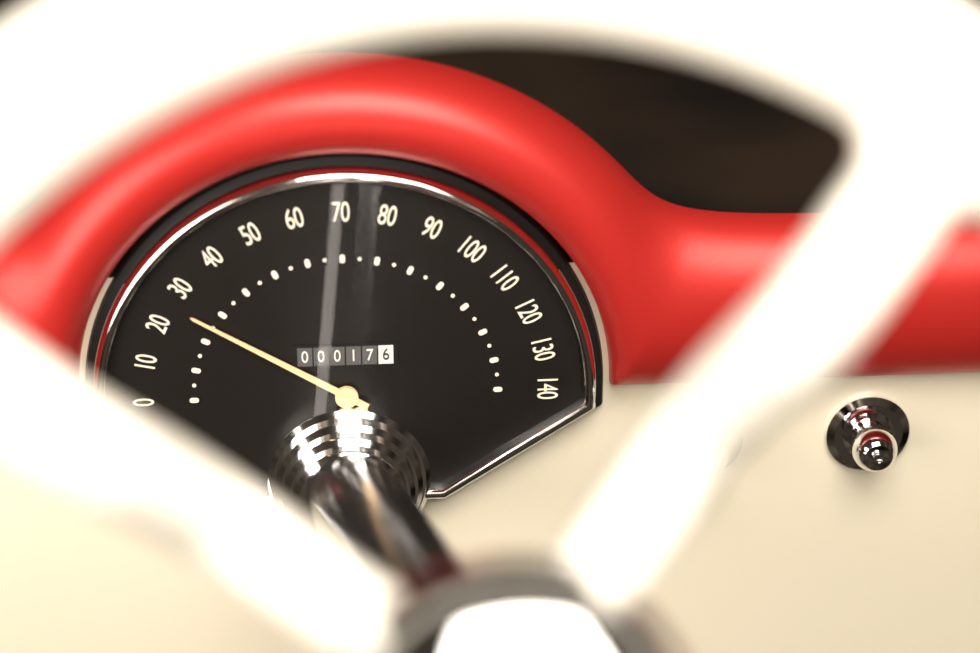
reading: 25 (no unit)
